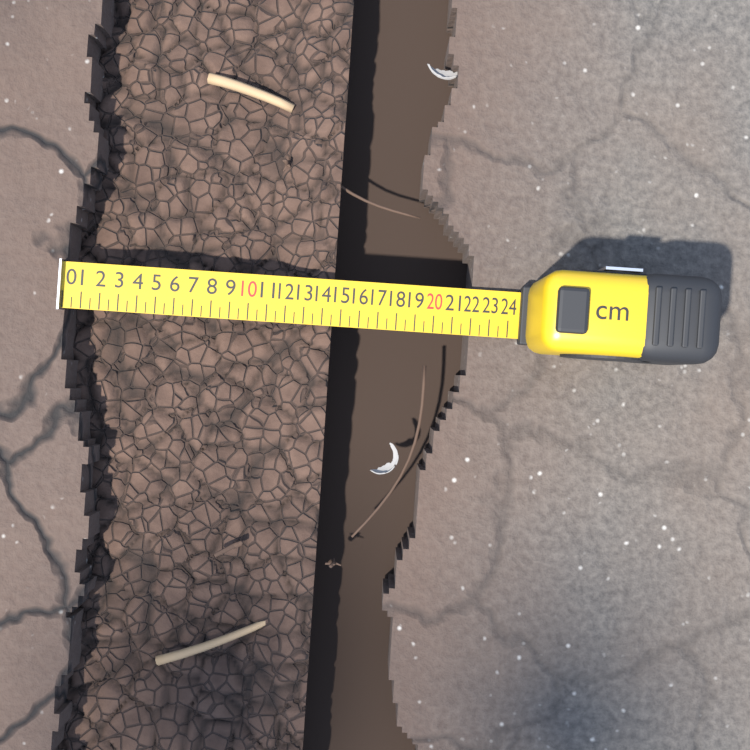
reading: 14.5 cm
